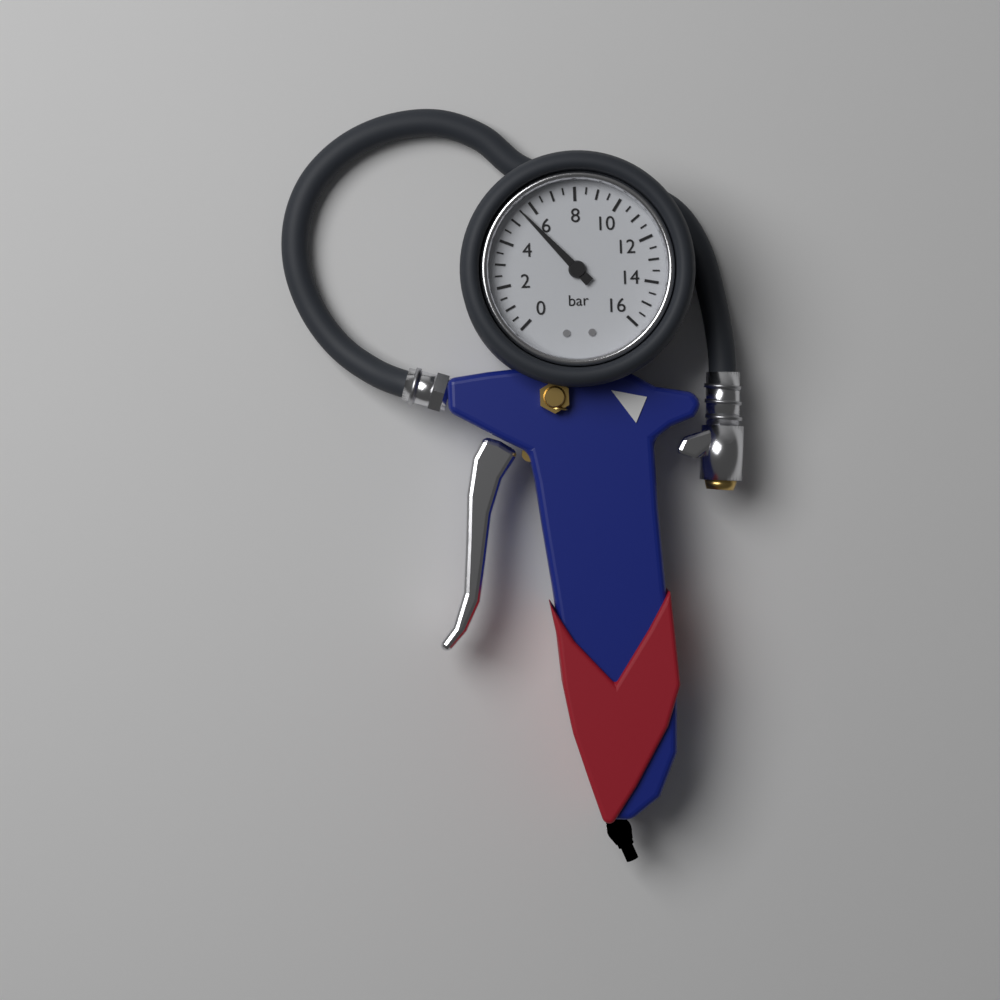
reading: 5.5 bar
